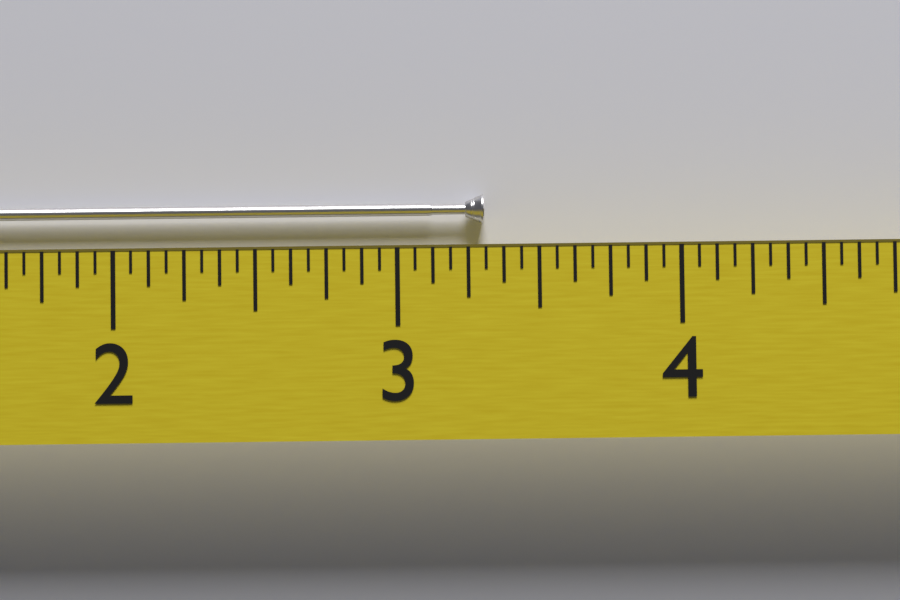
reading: 3.3125 (no unit)
